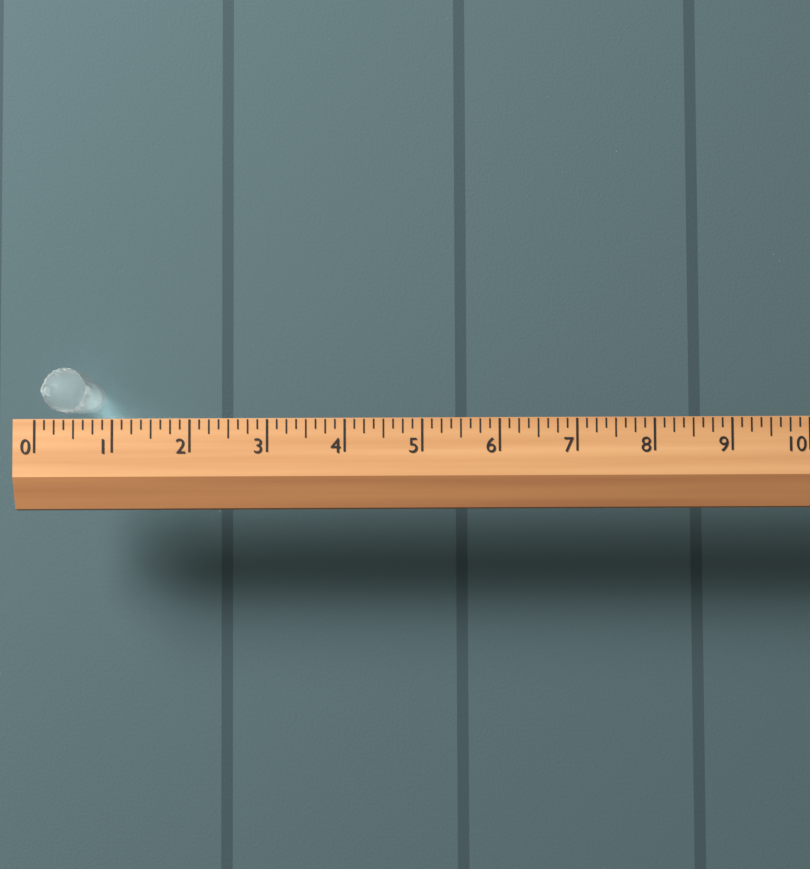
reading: 0.625 (no unit)
